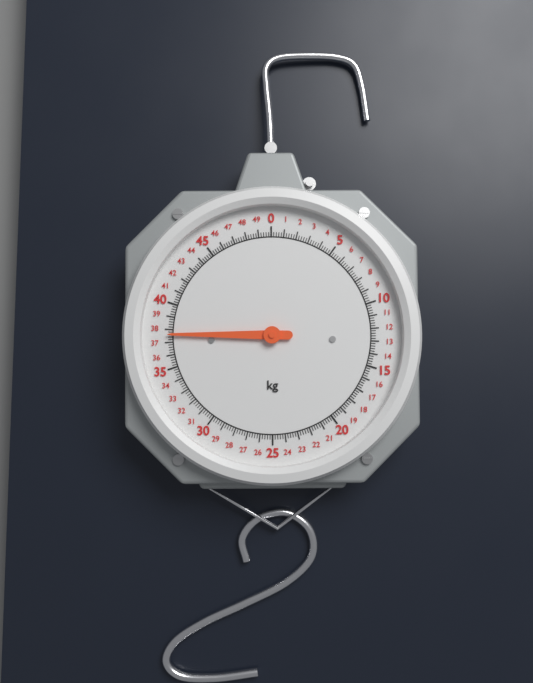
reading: 37.6 kg
